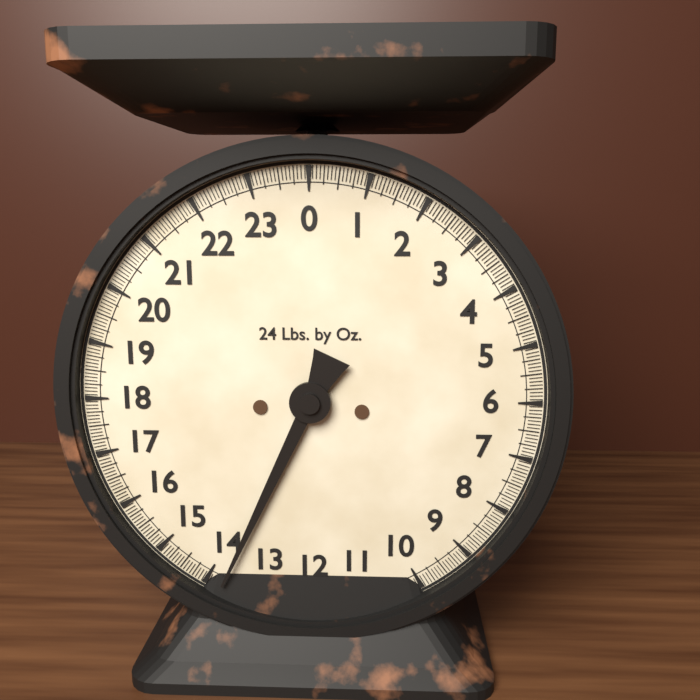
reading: 13.6875 lb
